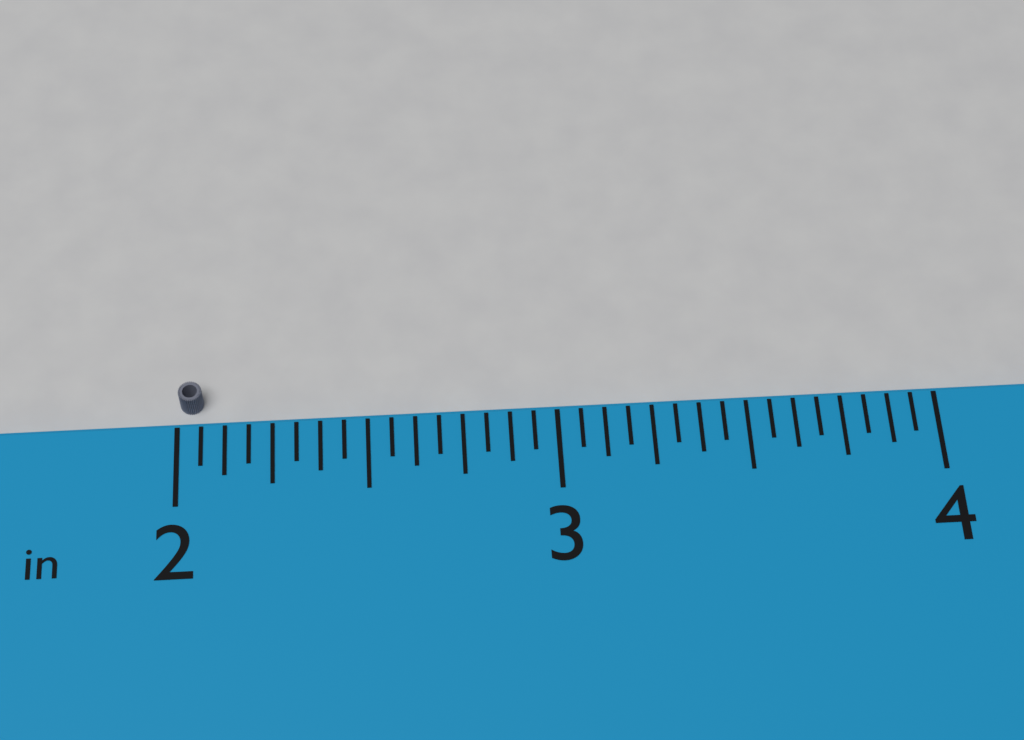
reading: 2.0625 in
